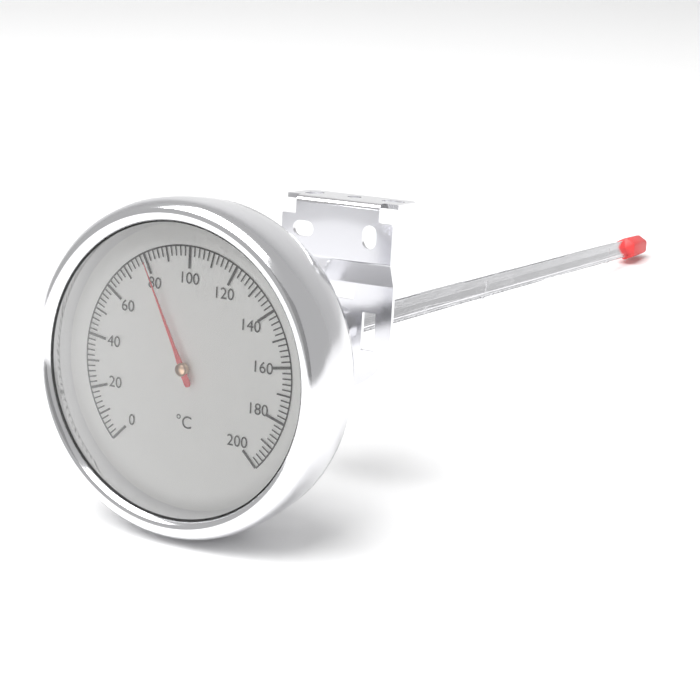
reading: 80 °C
